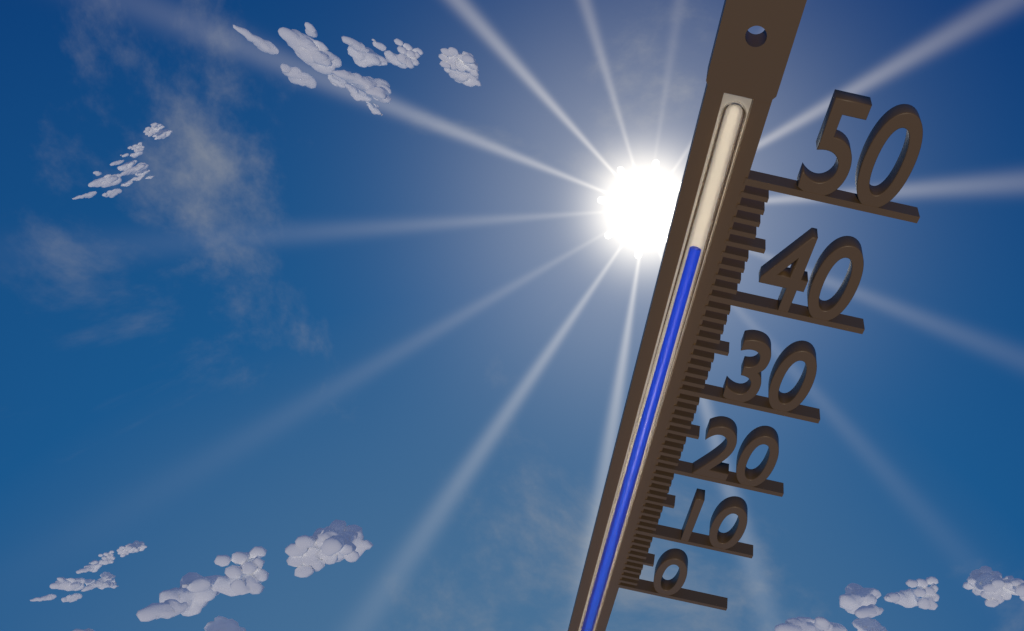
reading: 44 (no unit)
